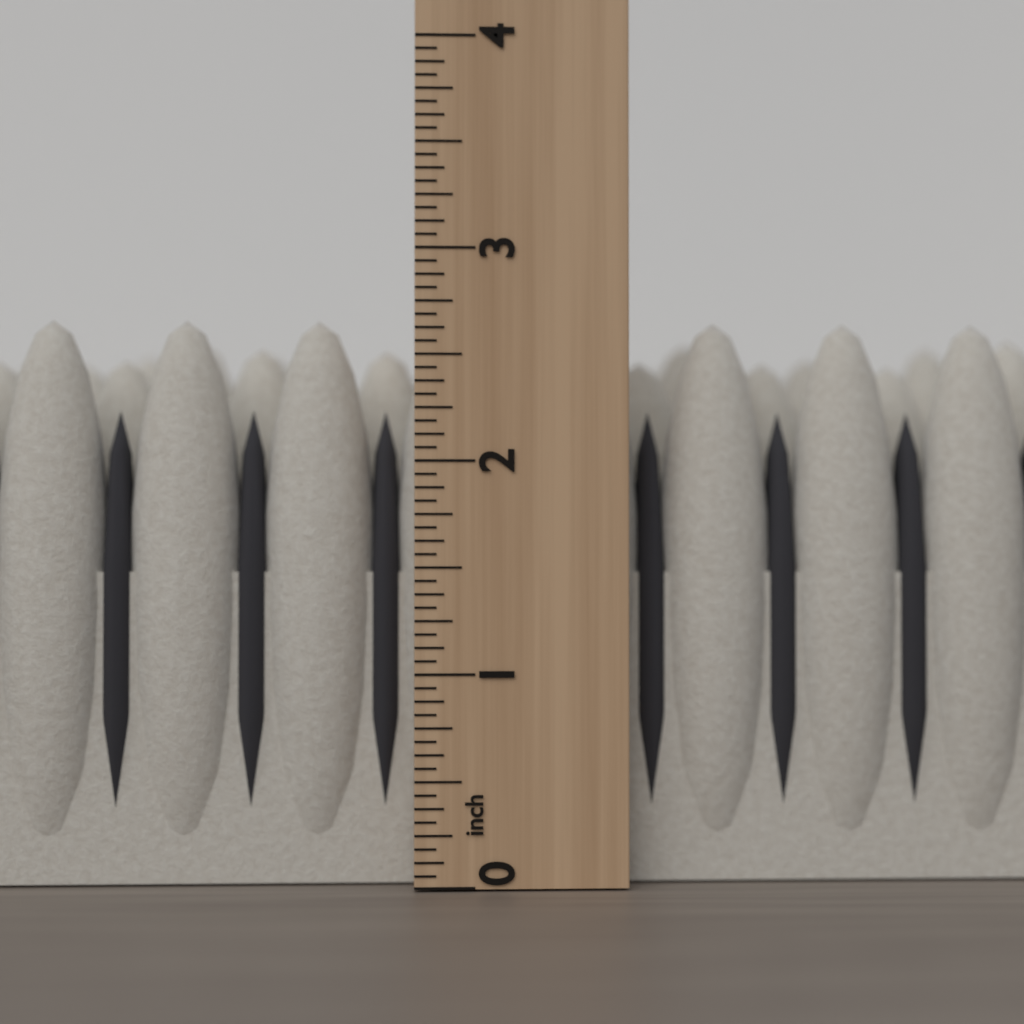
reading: 2.6875 inch
